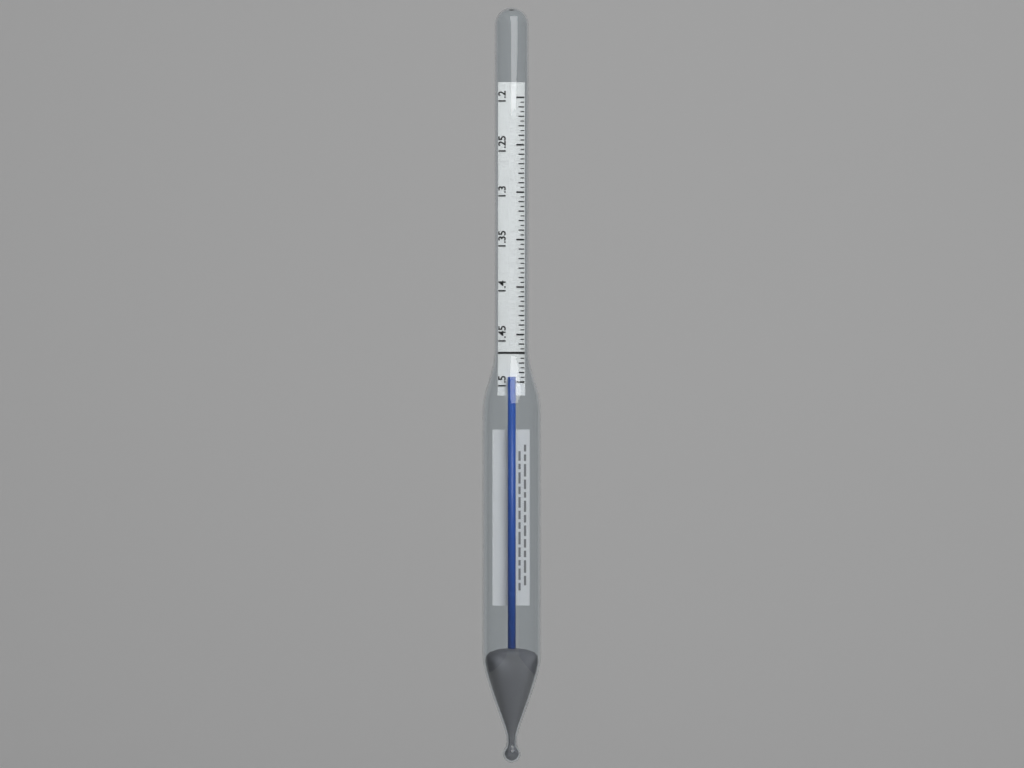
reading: 1.495 (no unit)
